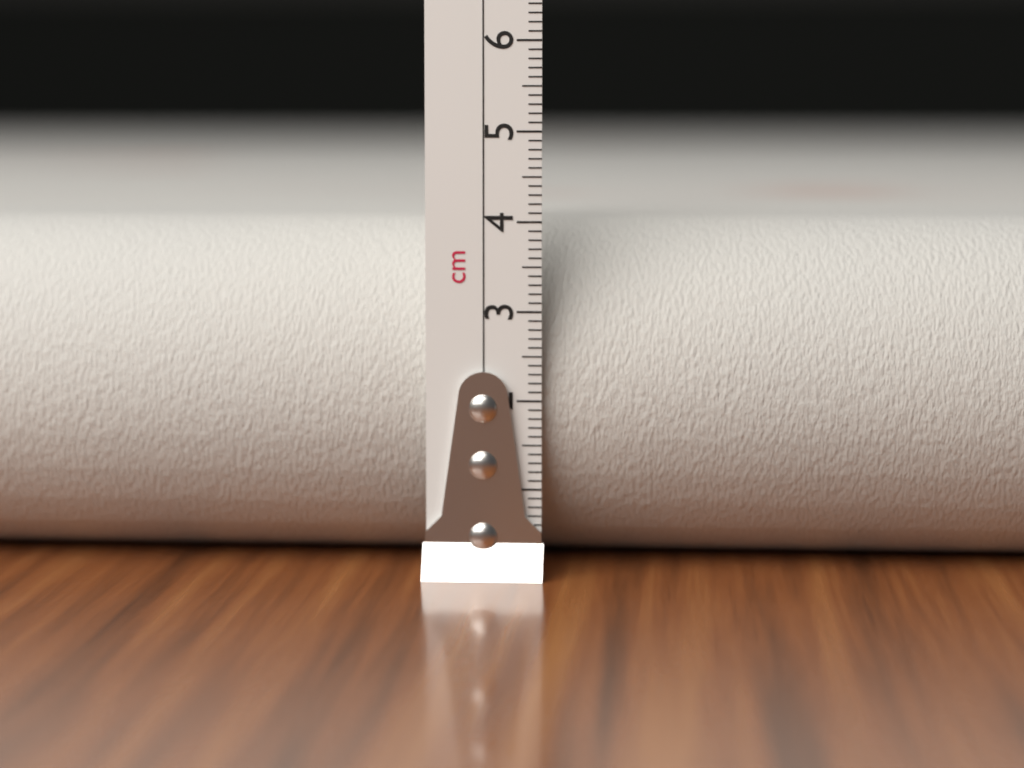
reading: 4.0 cm
